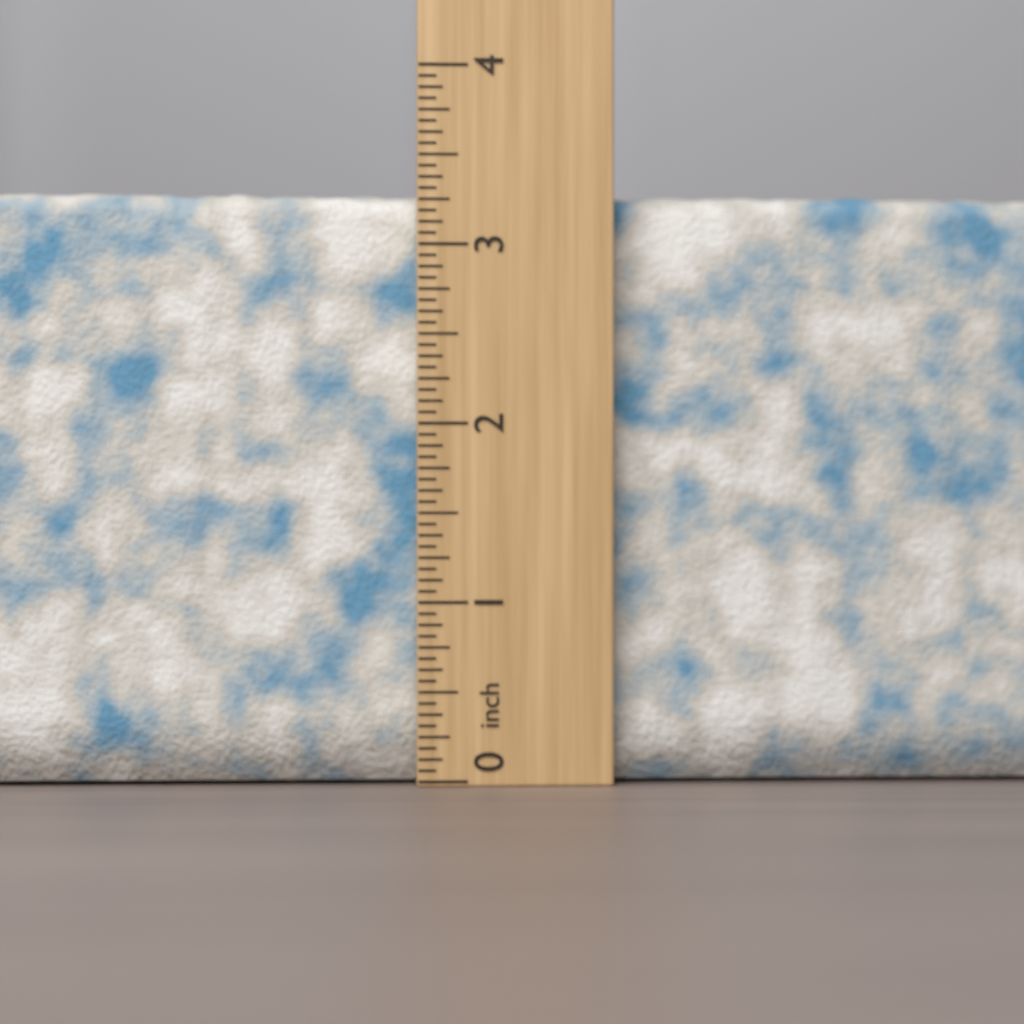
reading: 3.3125 inch
